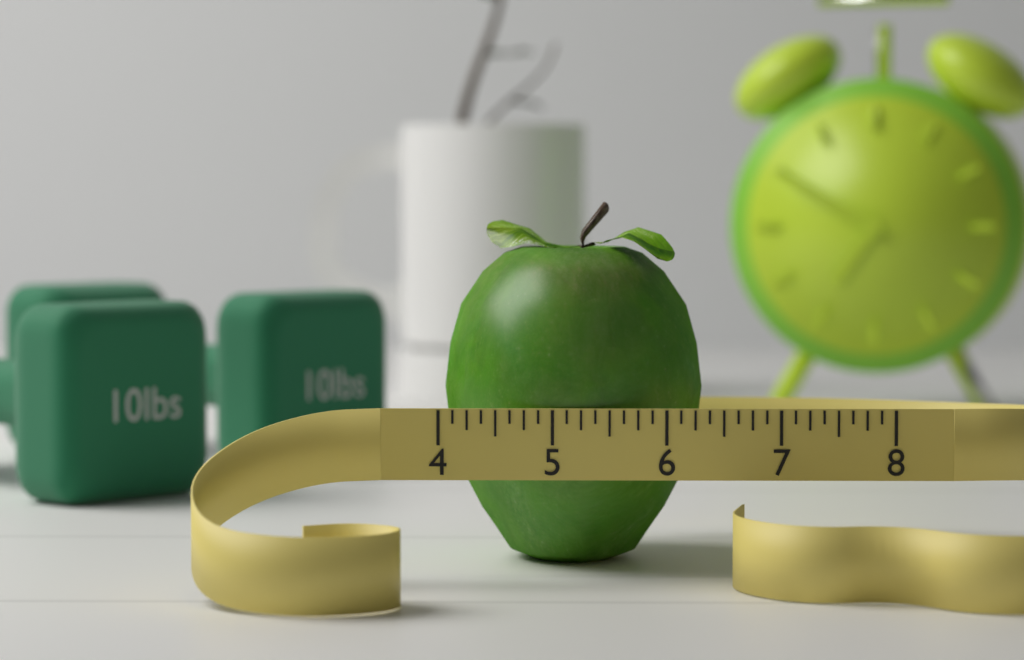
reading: 6.375 (no unit)
